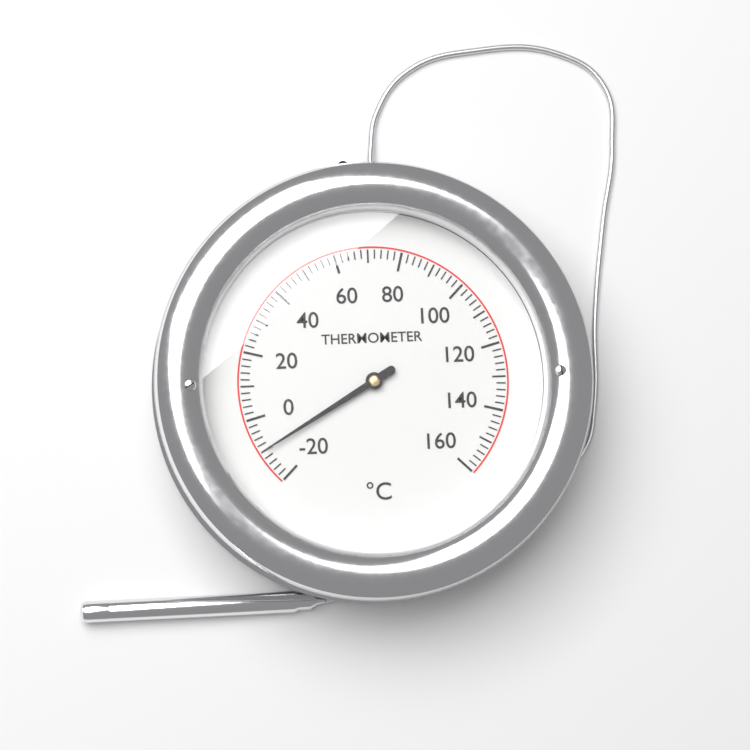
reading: -10 °C
